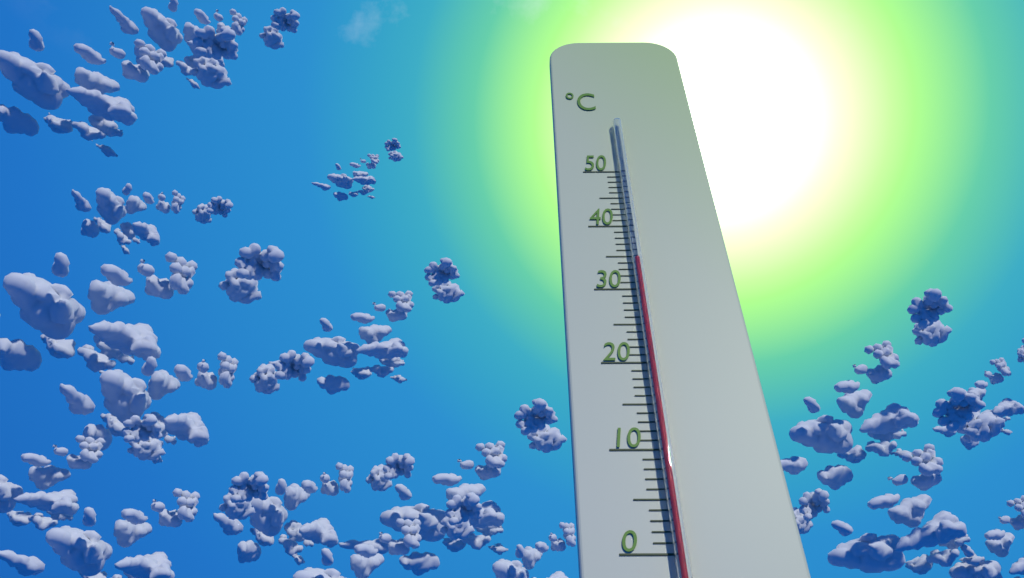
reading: 34 °C
